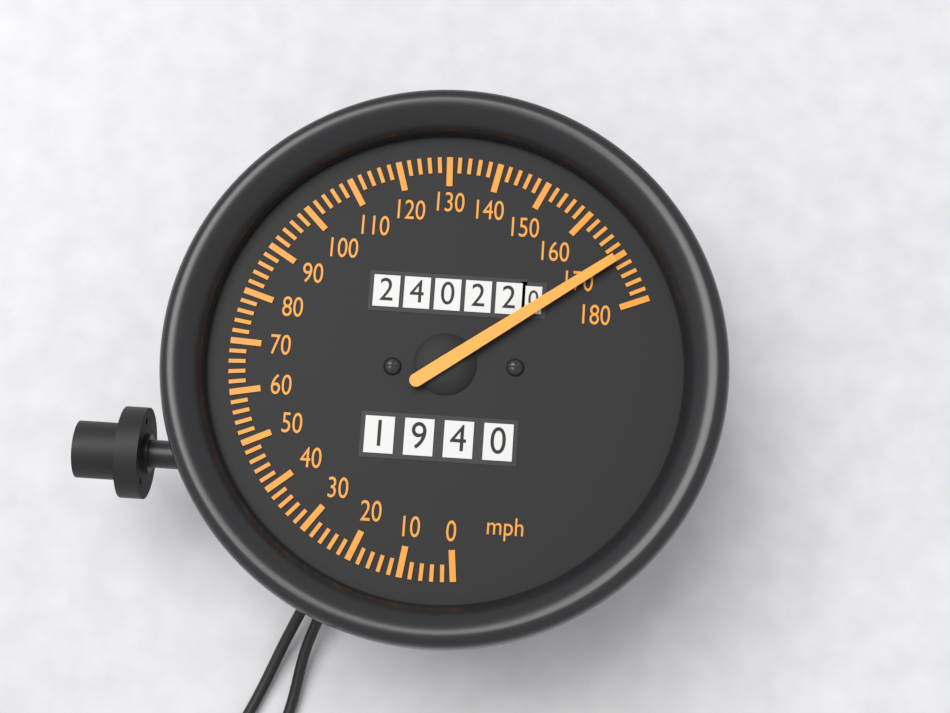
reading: 170 mph
